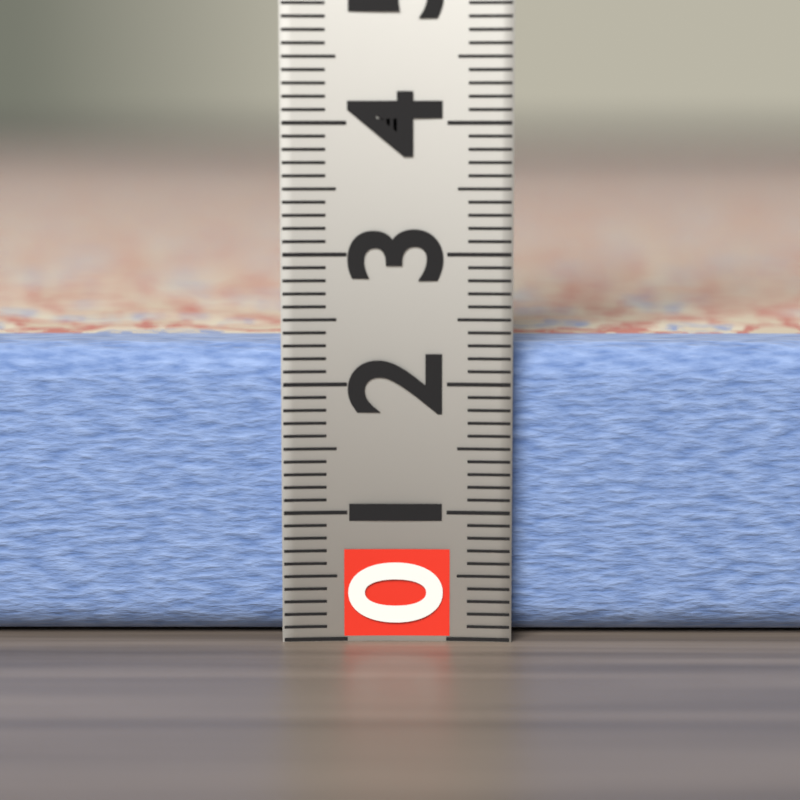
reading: 2.3 (no unit)
